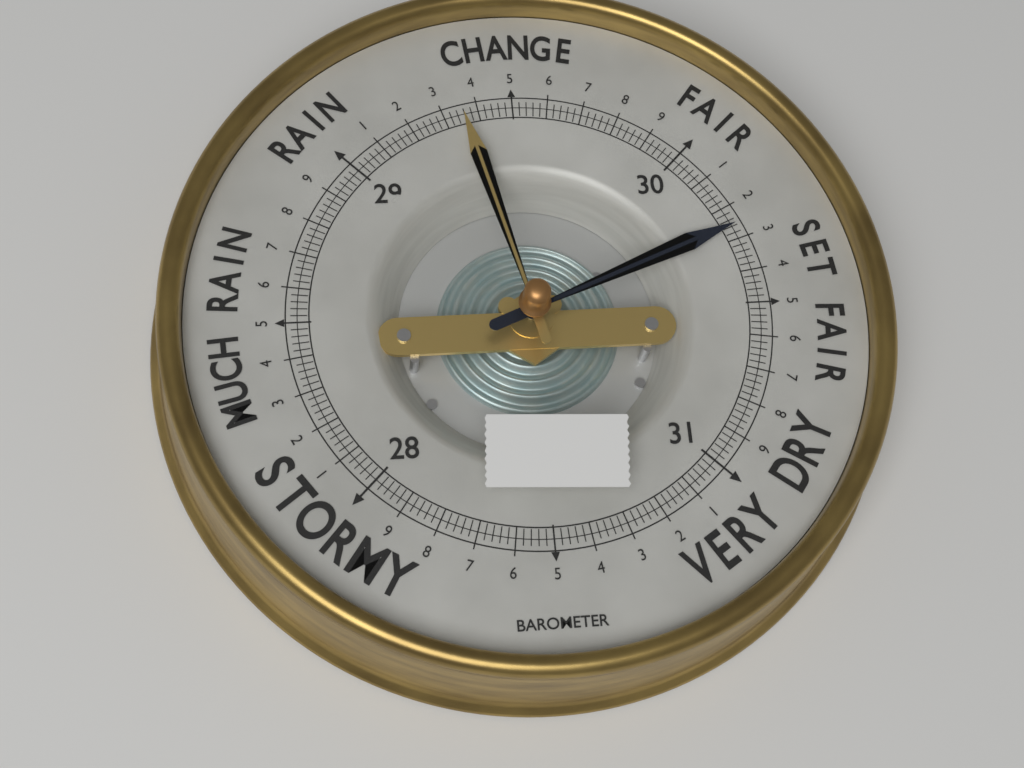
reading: 30.26 (no unit)
